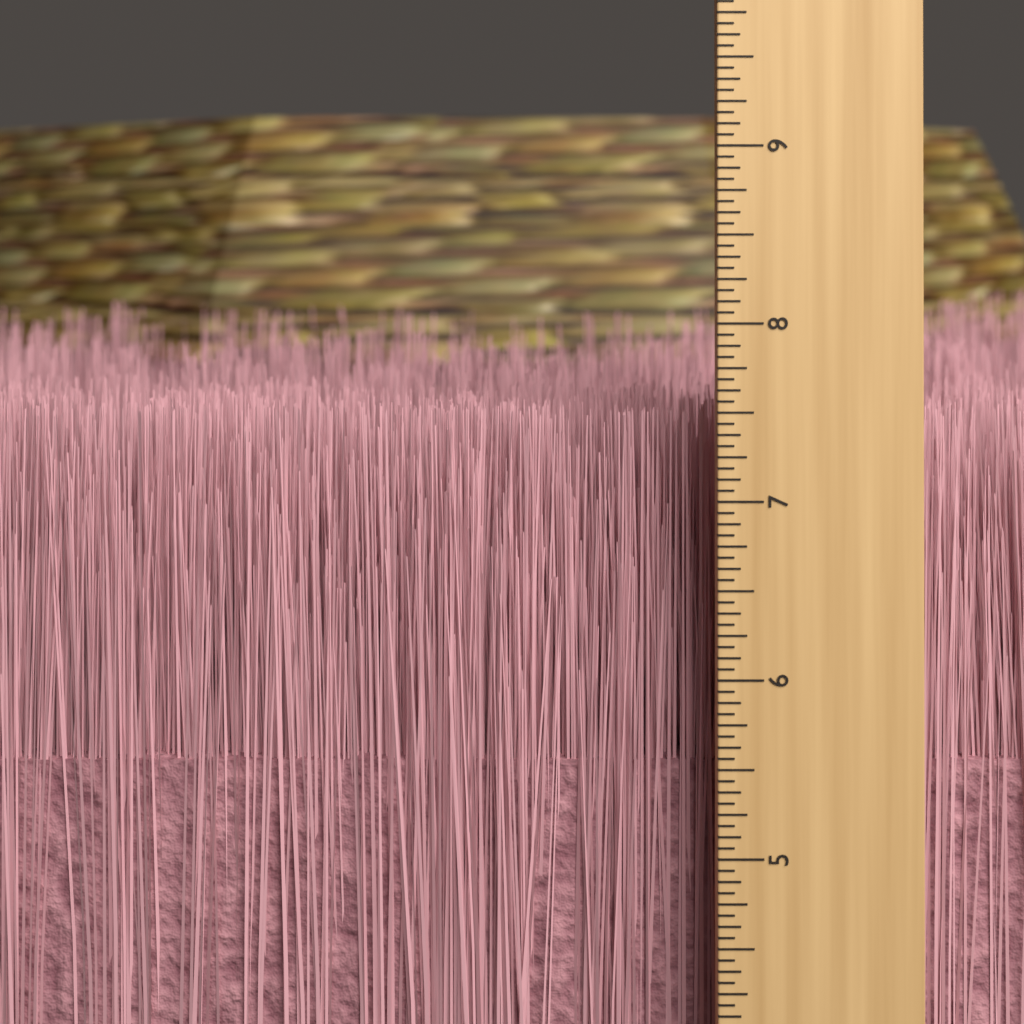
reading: 7.4375 inch
